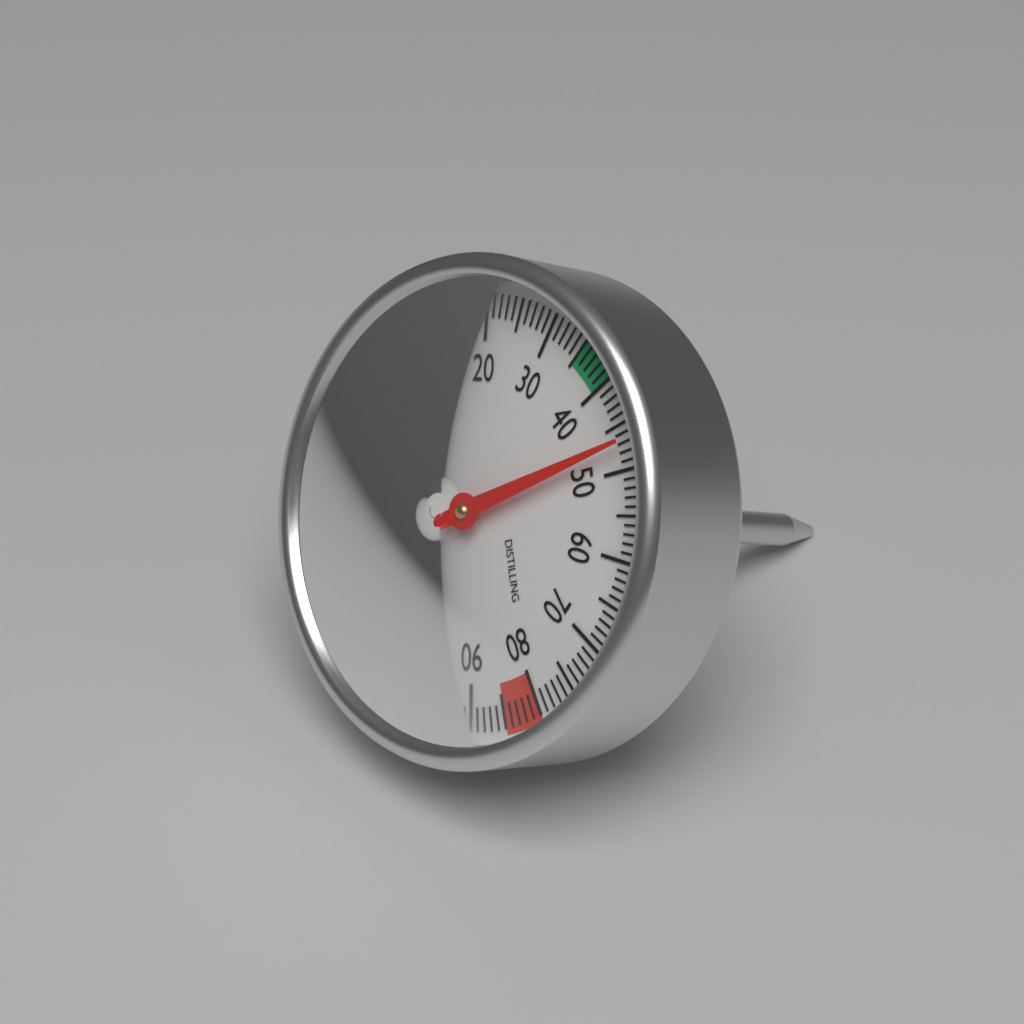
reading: 47 °C
